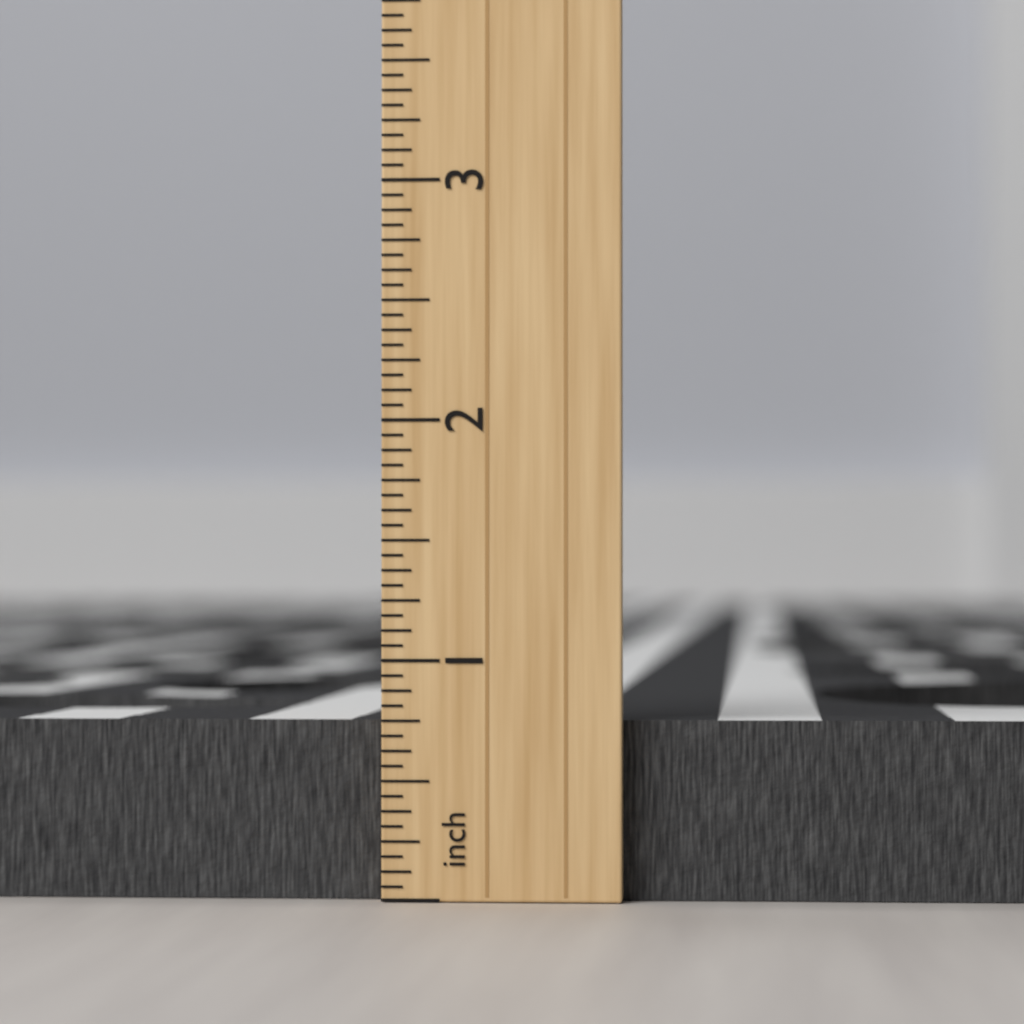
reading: 0.7500 inch
